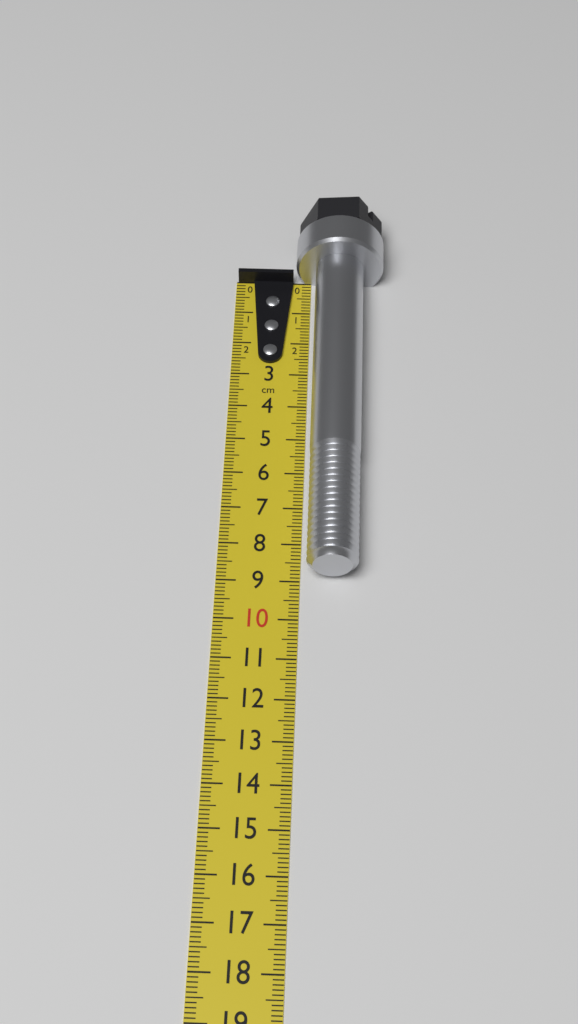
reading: 8.9 cm
